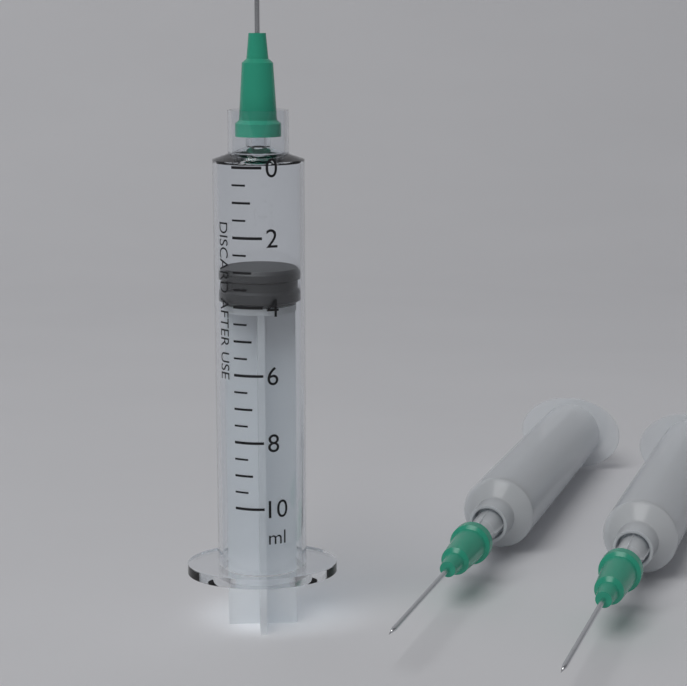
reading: 3.0 ml
